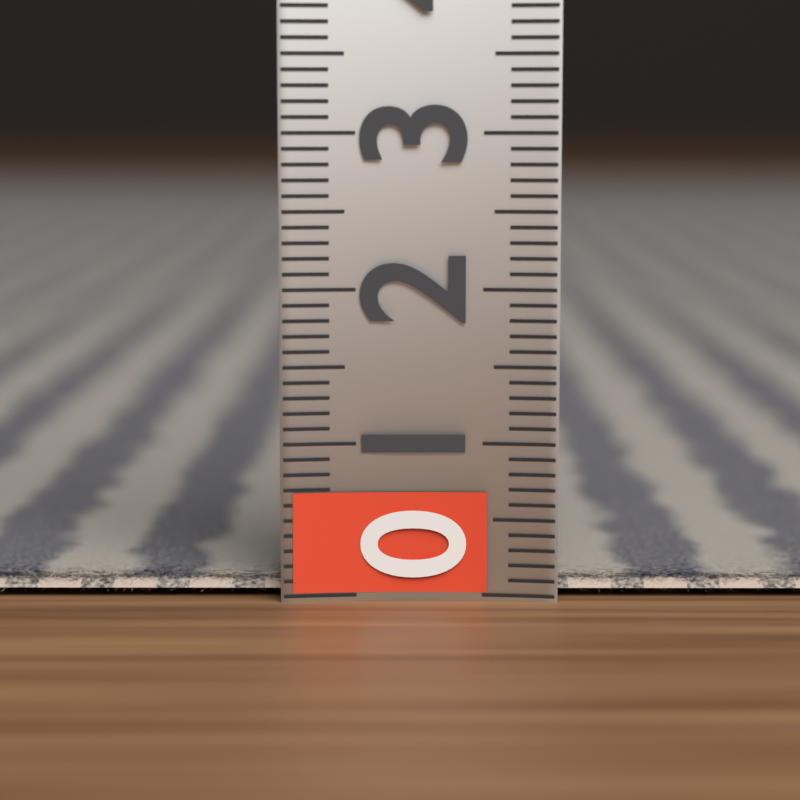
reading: 0.1 (no unit)
